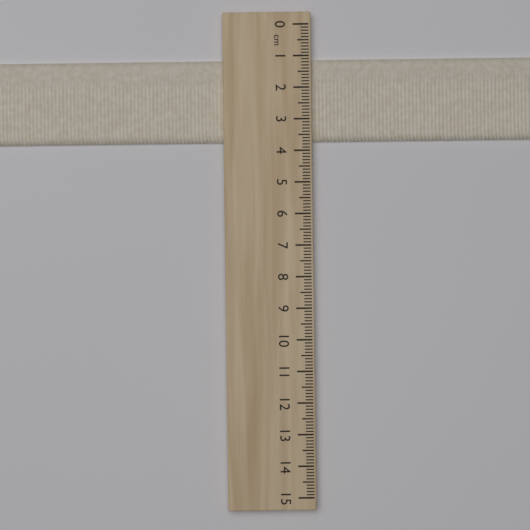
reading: 3.7 cm
